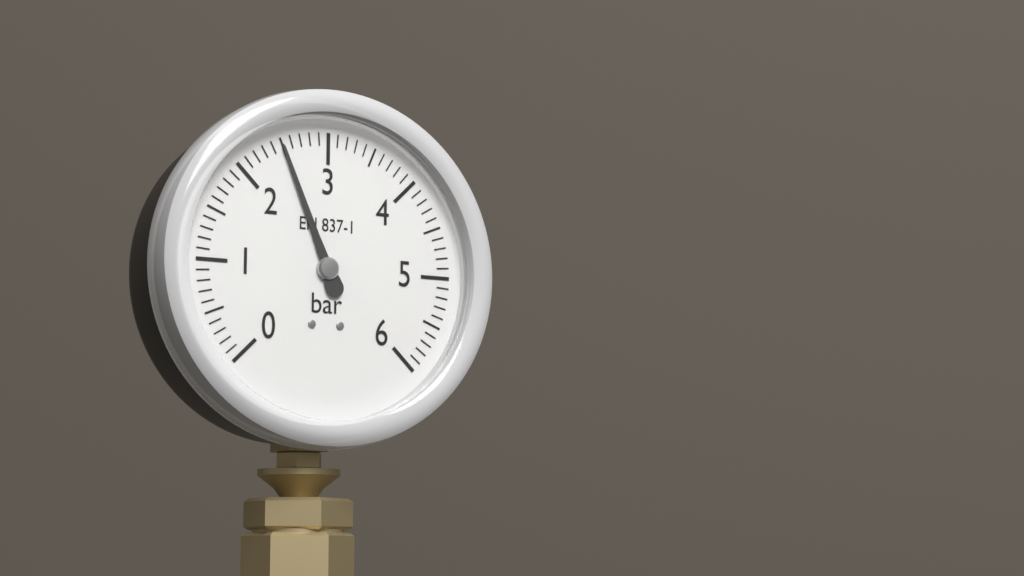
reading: 2.5 bar
